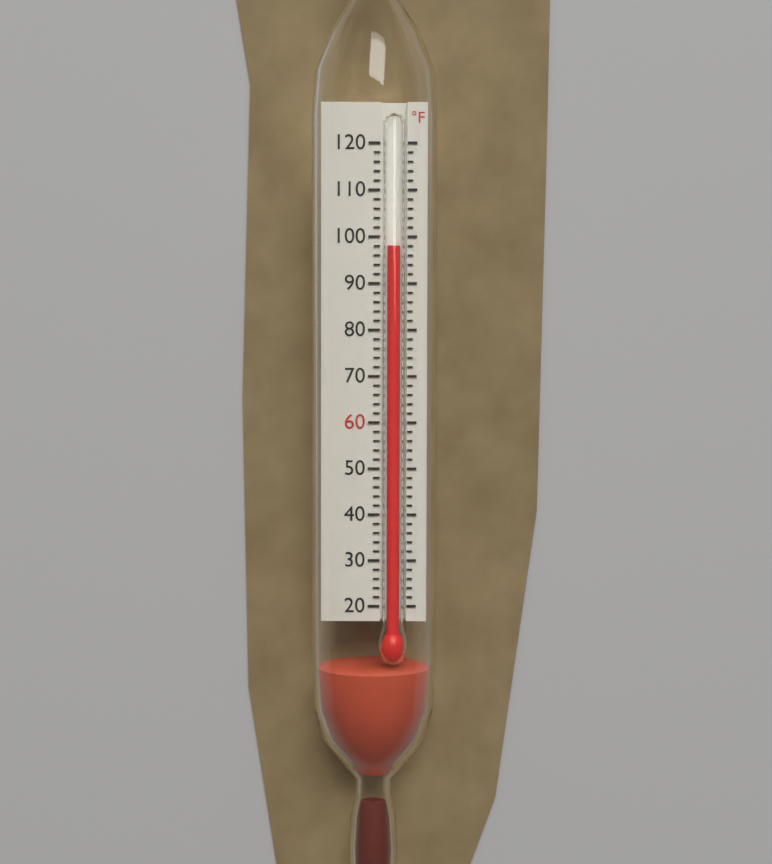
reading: 98 °F
